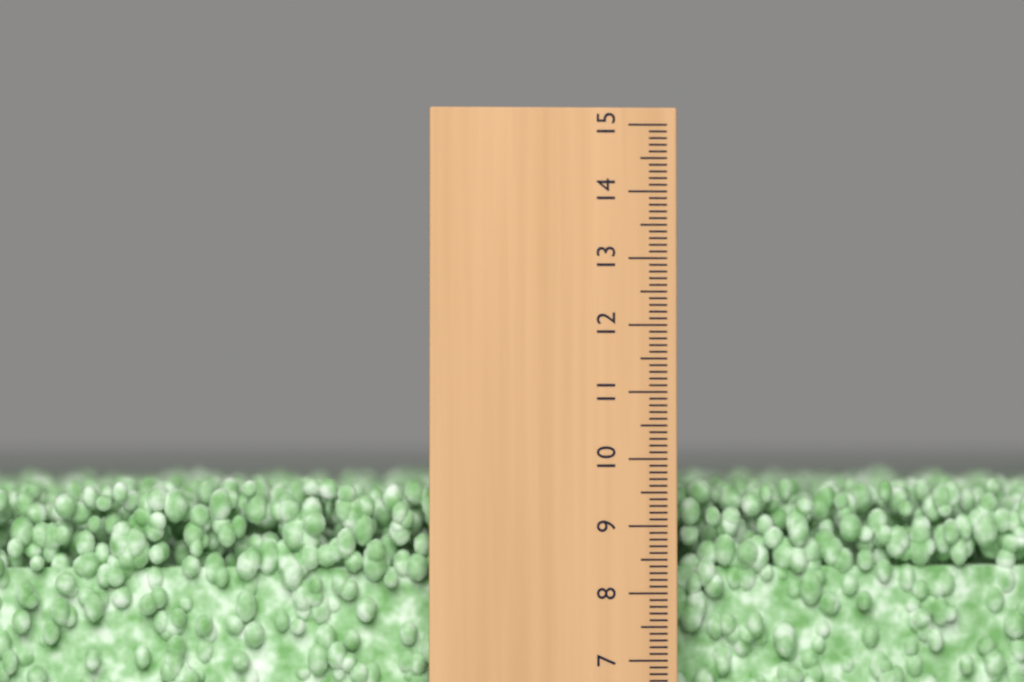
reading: 9.7 (no unit)
